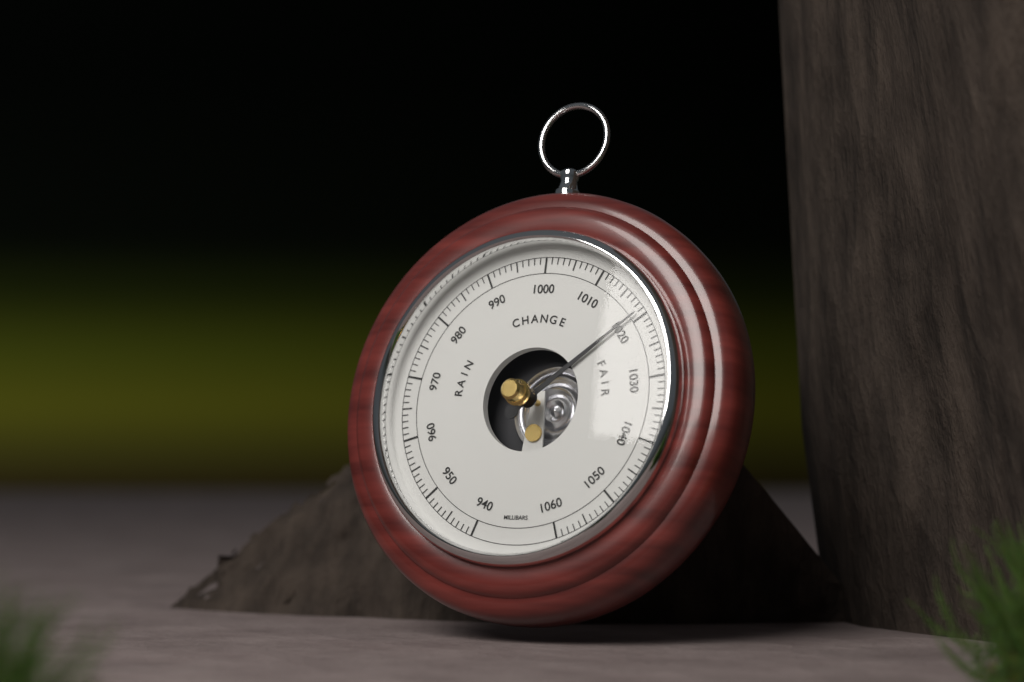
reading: 1019 mbar
